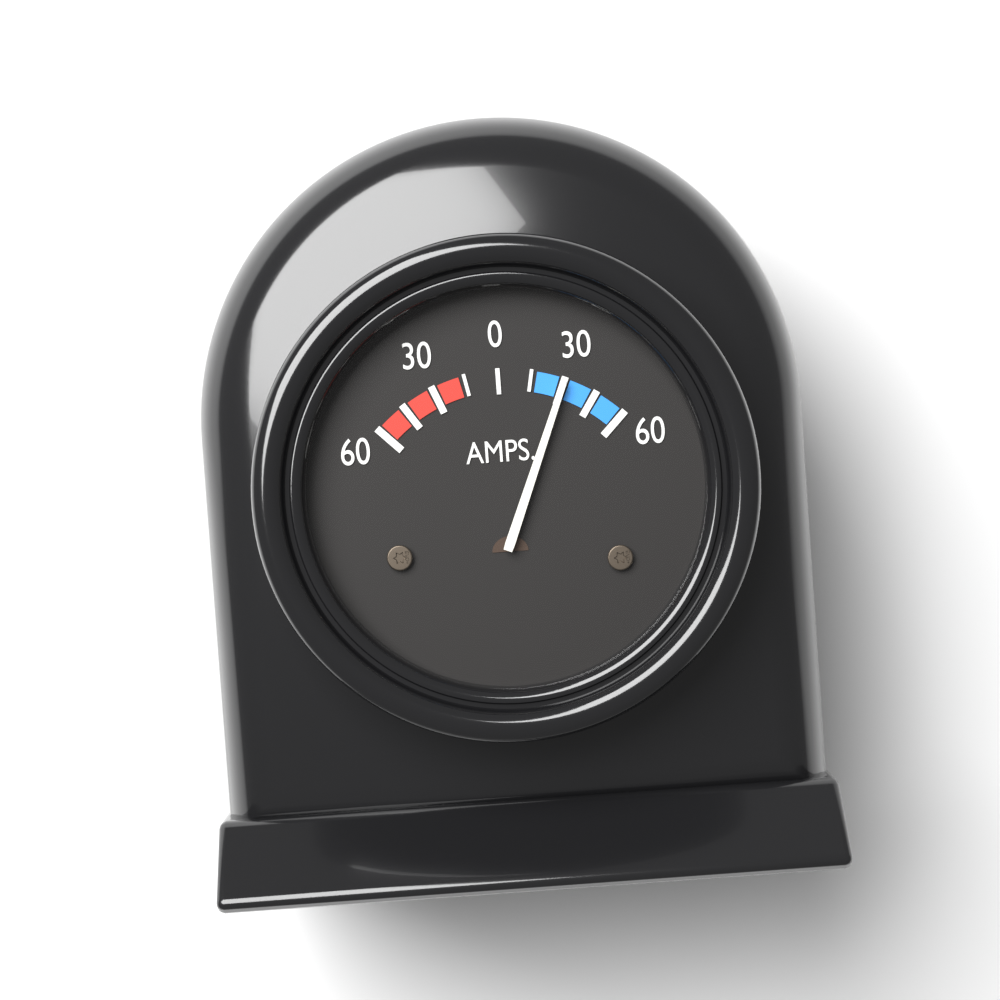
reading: 30 A
